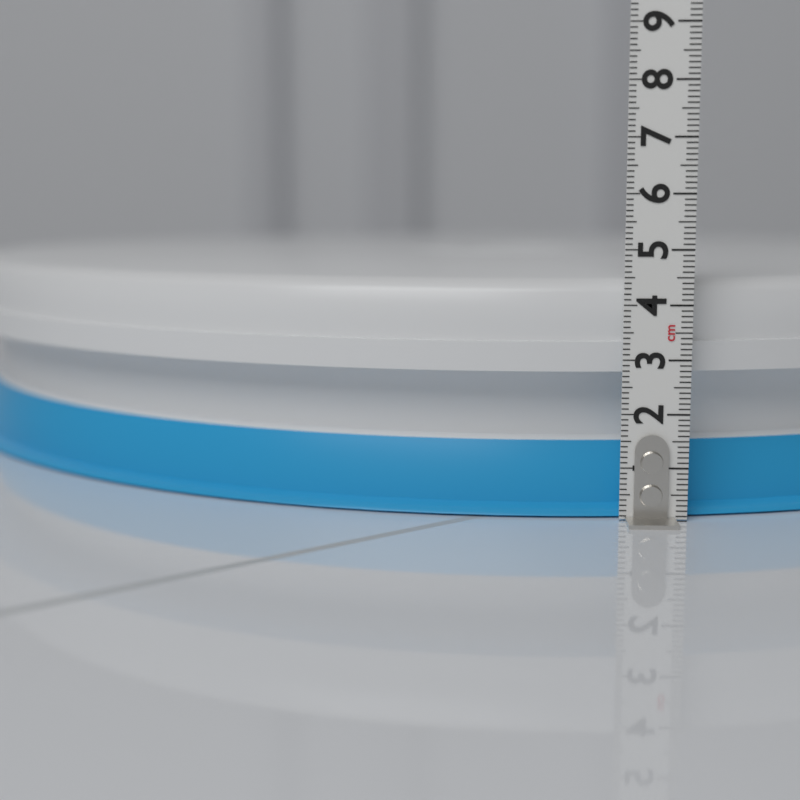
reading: 4.5 cm
